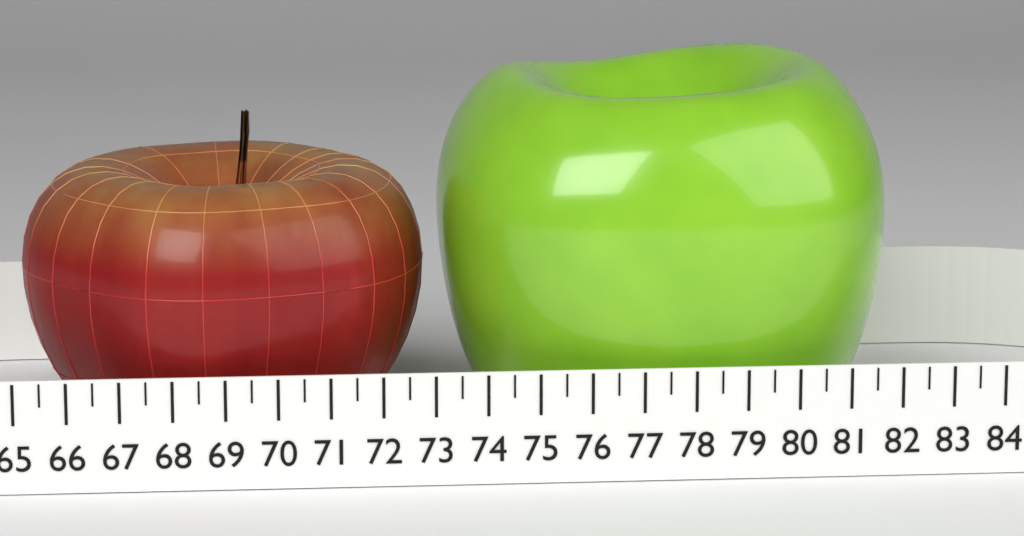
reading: 73.0 (no unit)
